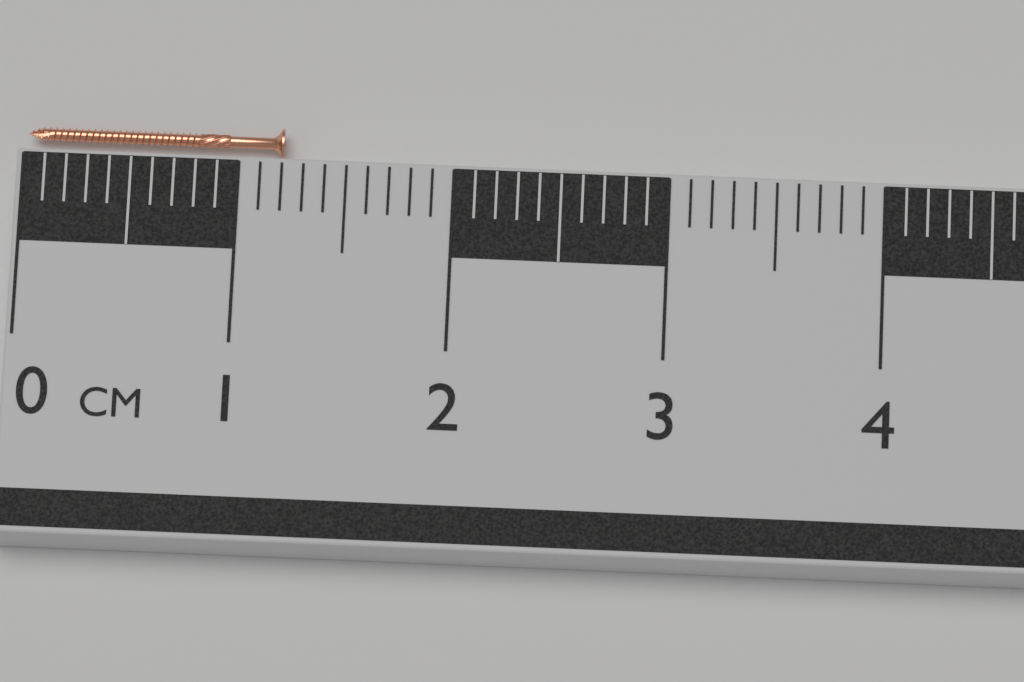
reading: 1.2 cm
